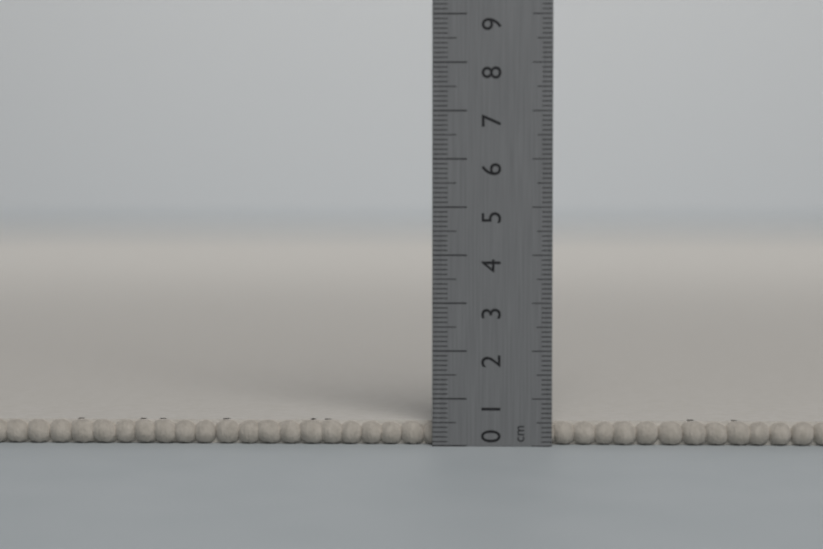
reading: 0.5 cm
